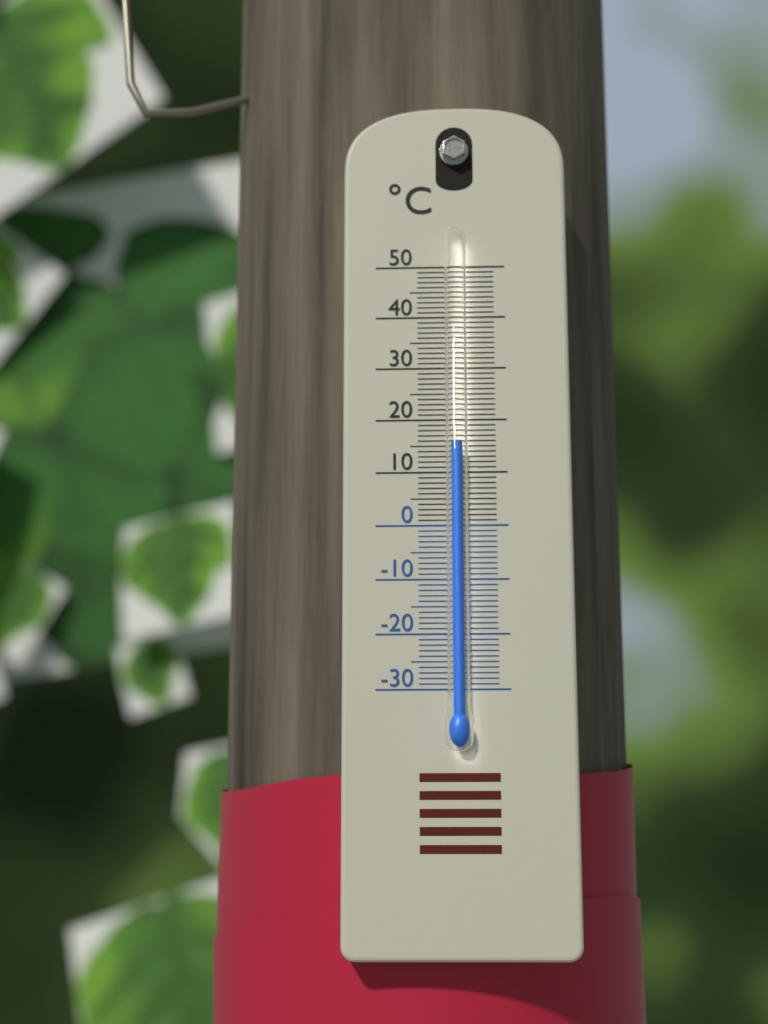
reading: 15 °C
